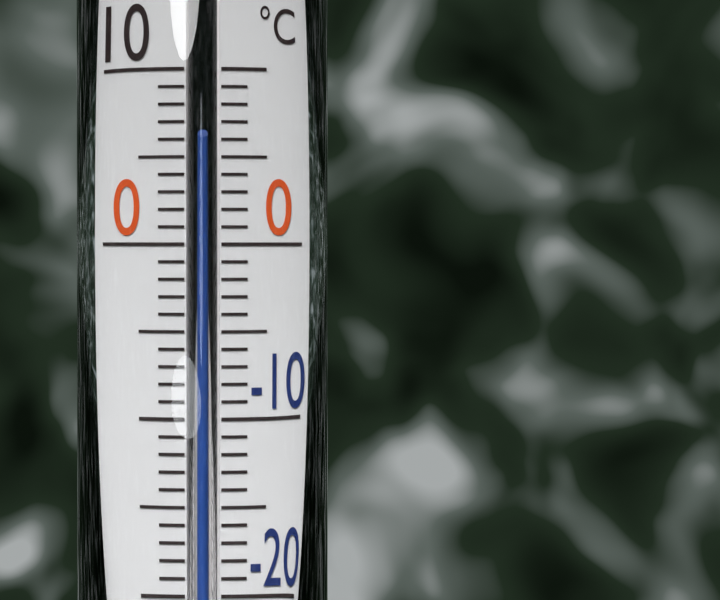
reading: 6 °C
